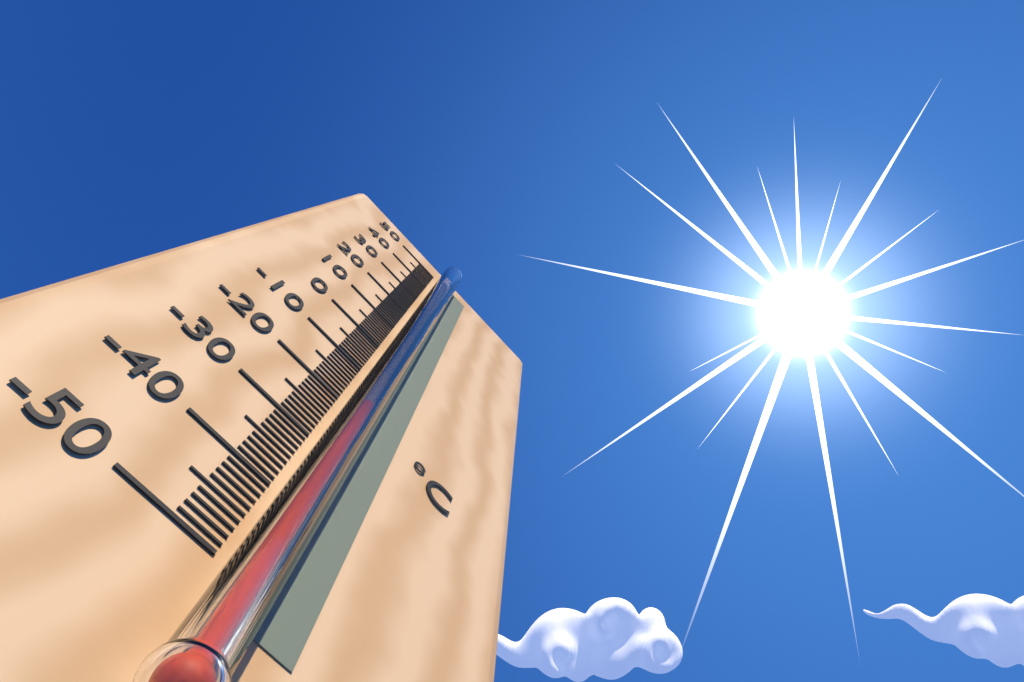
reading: -22 °C
